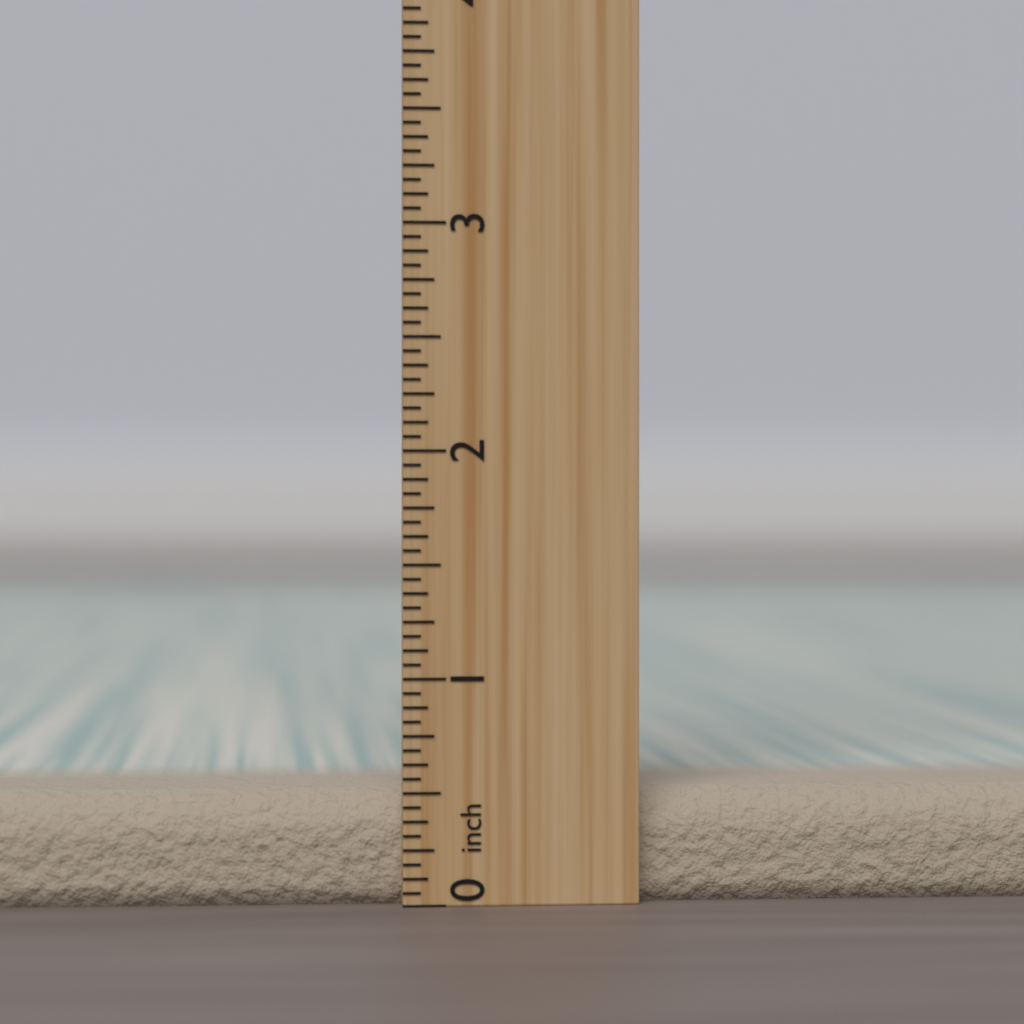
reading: 0.5000 inch
